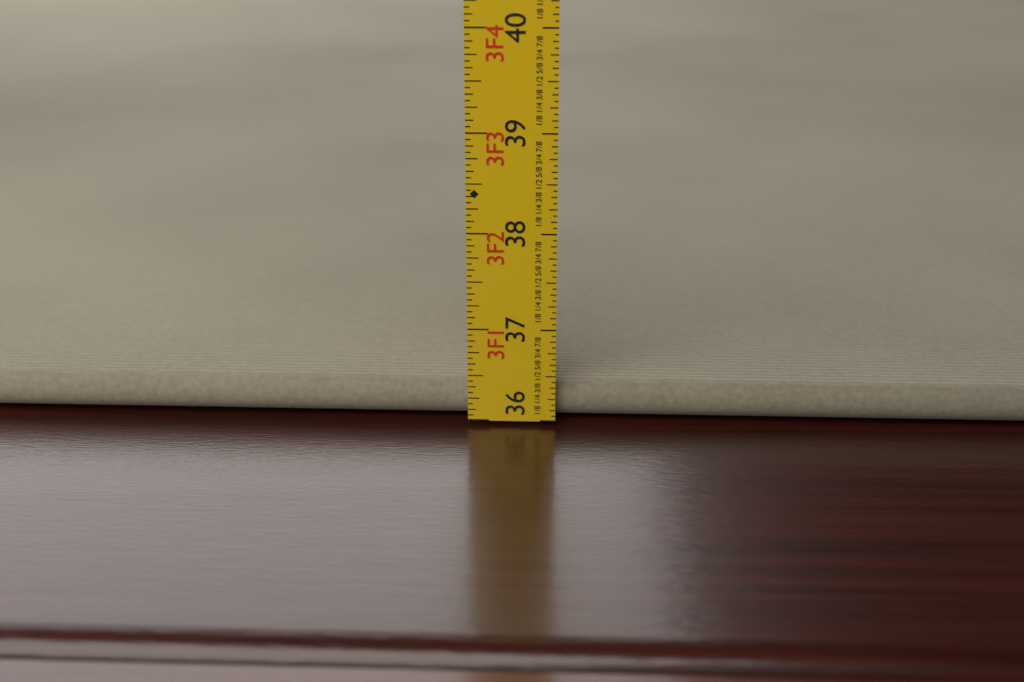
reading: 36.3750 in
